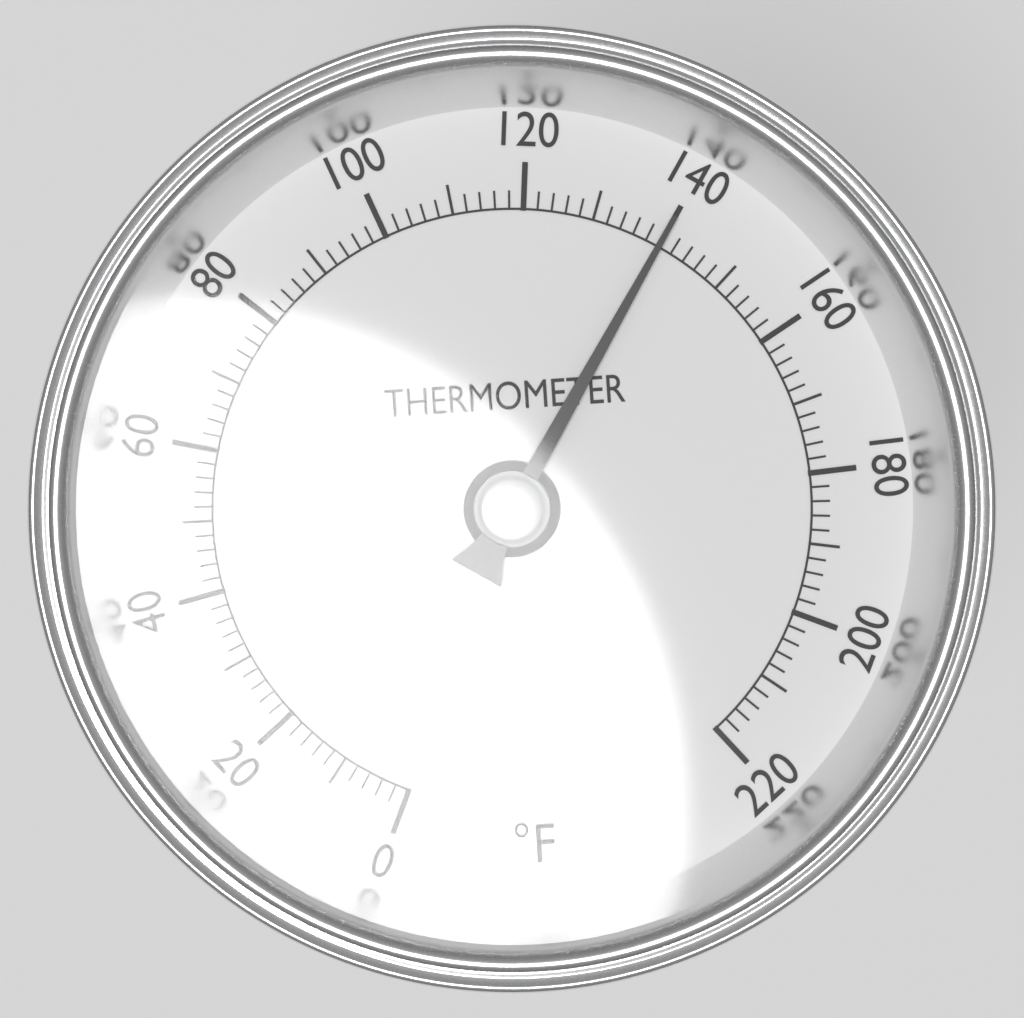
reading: 140 °F
